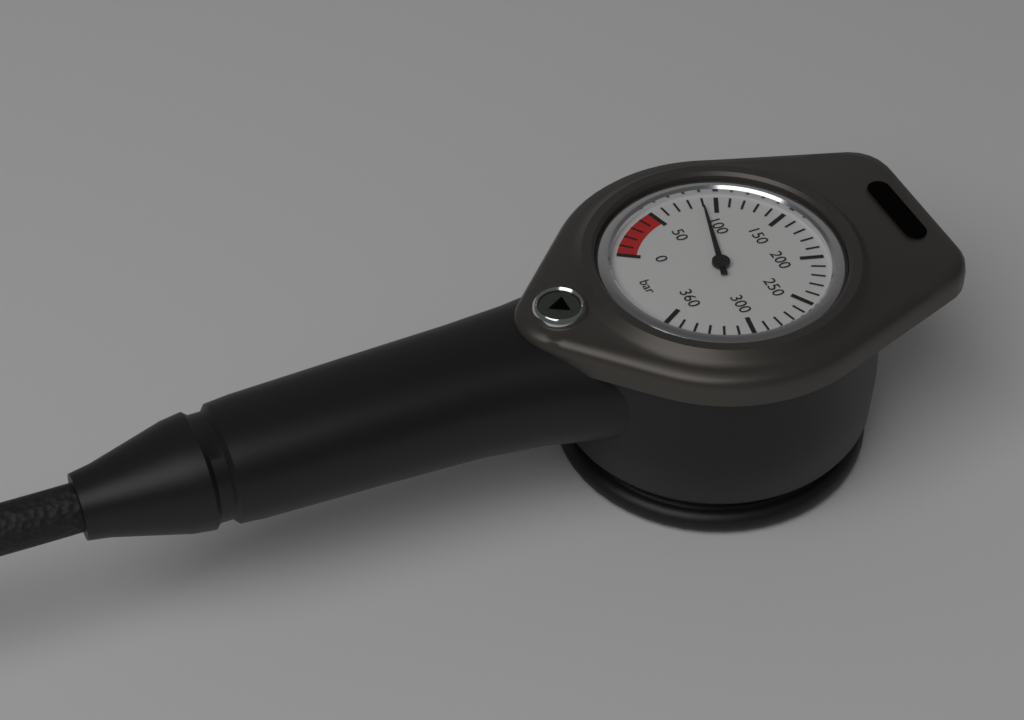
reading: 90 bar
